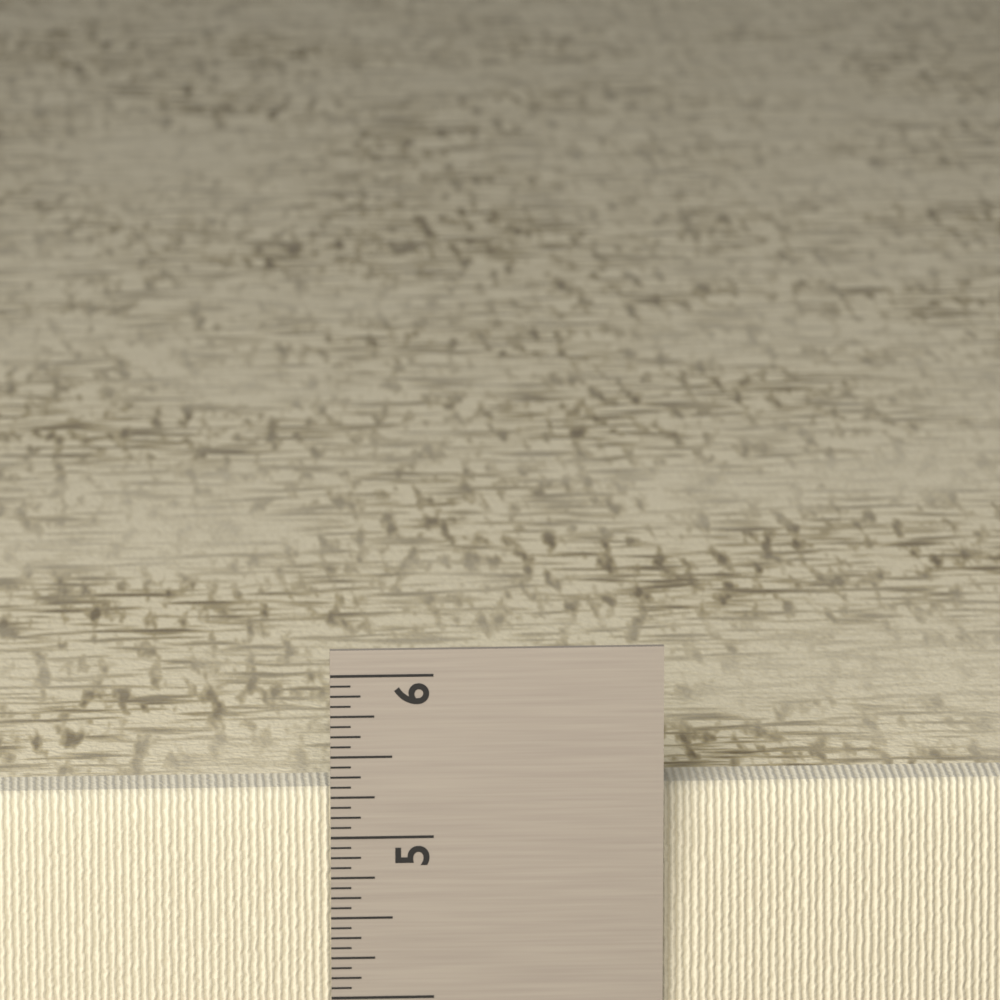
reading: 5.2500 in
